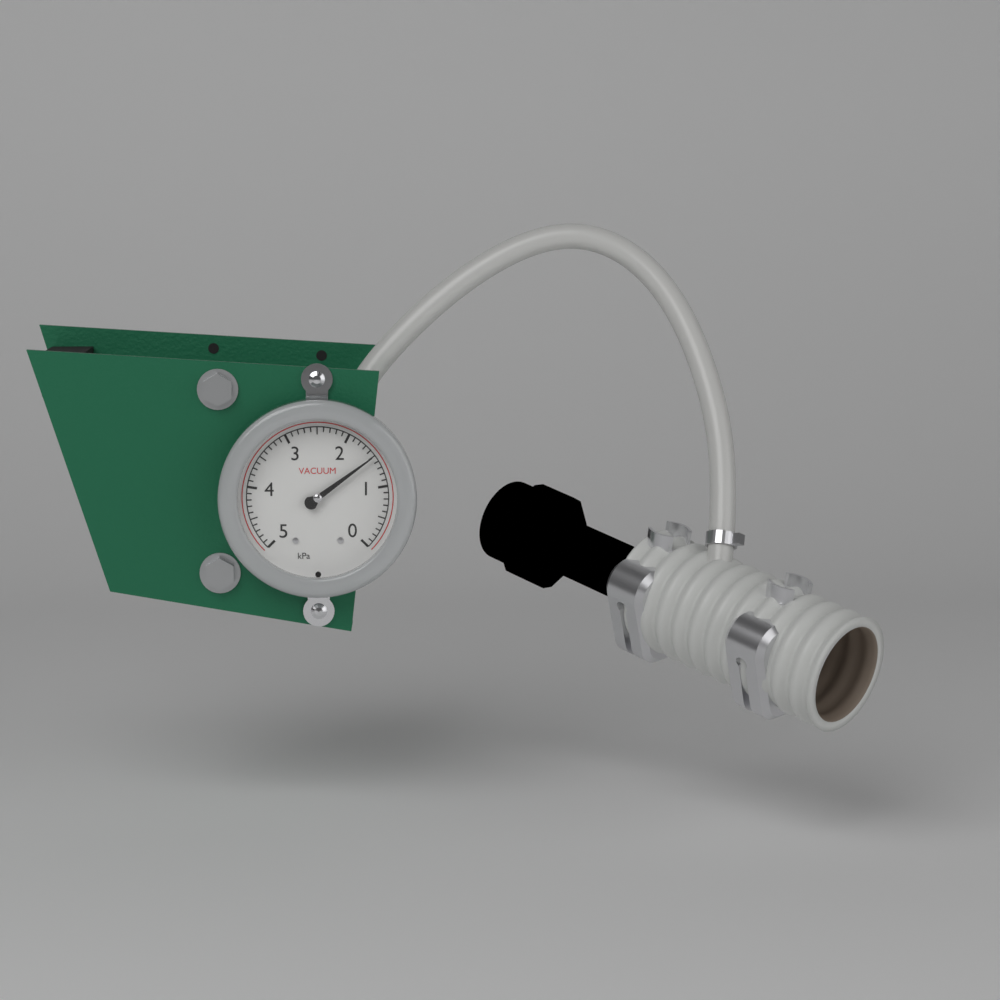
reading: 1.5 kPa
